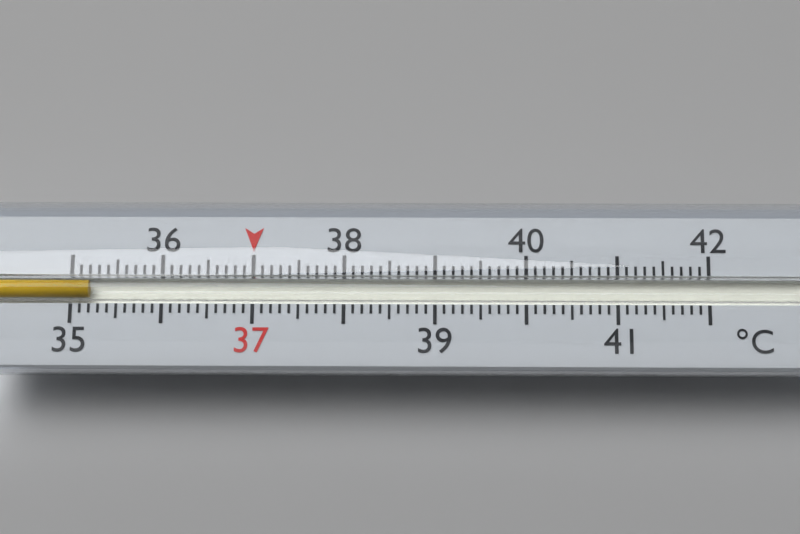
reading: 35.2 °C
